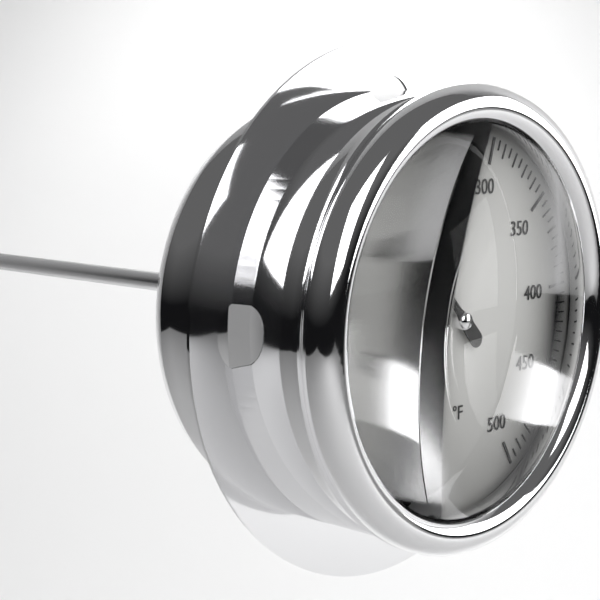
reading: 210 °F
